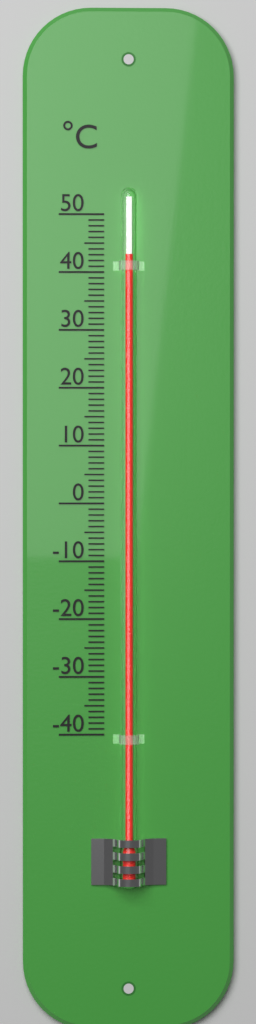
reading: 43 °C
